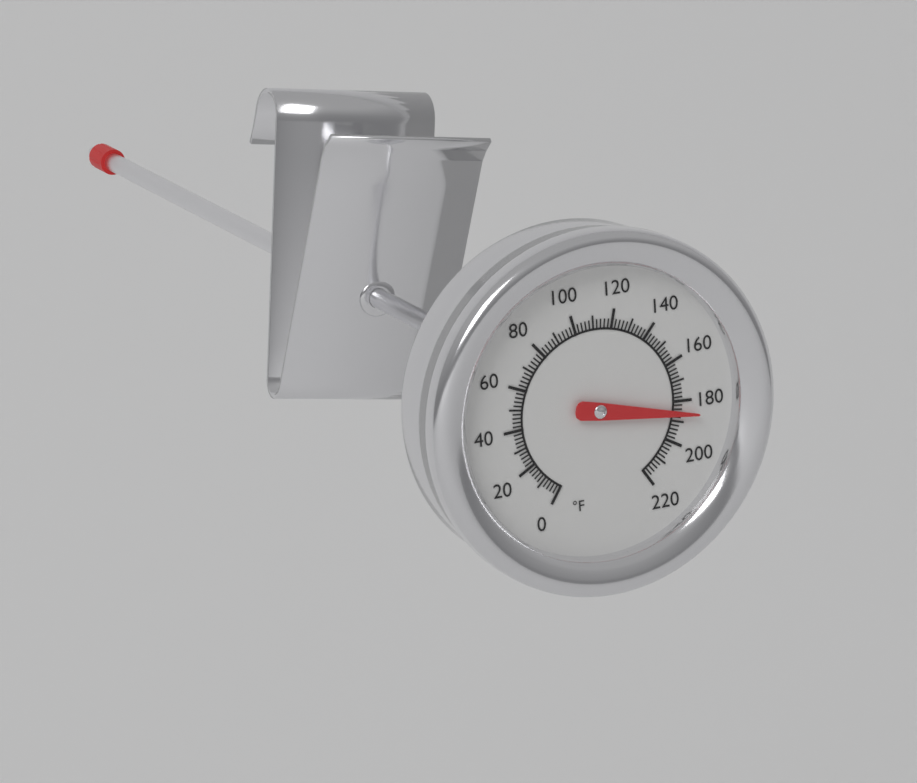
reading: 186 °F
